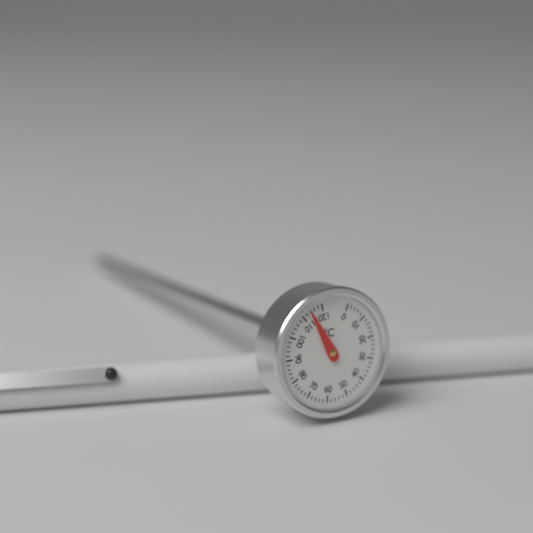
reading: 114 °C
